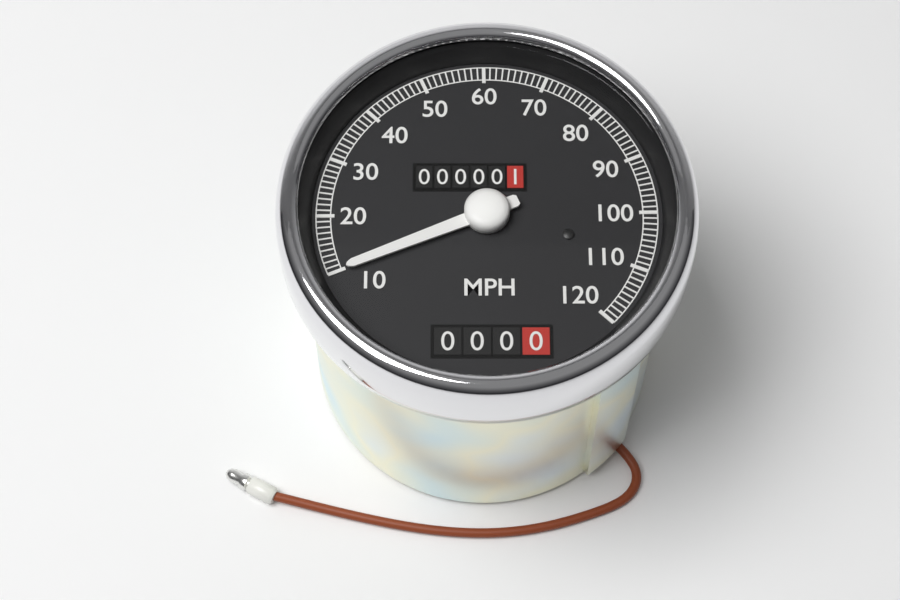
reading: 10 MPH
